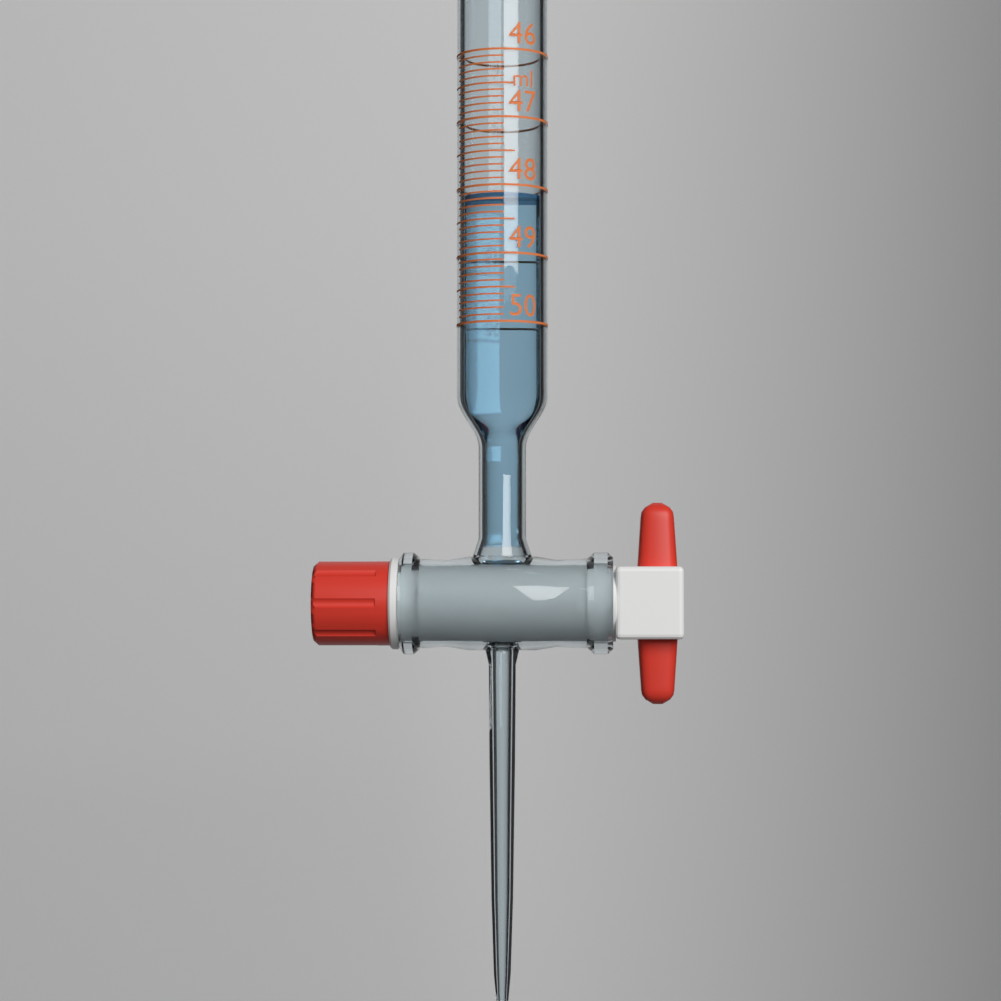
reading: 48.1 ml
